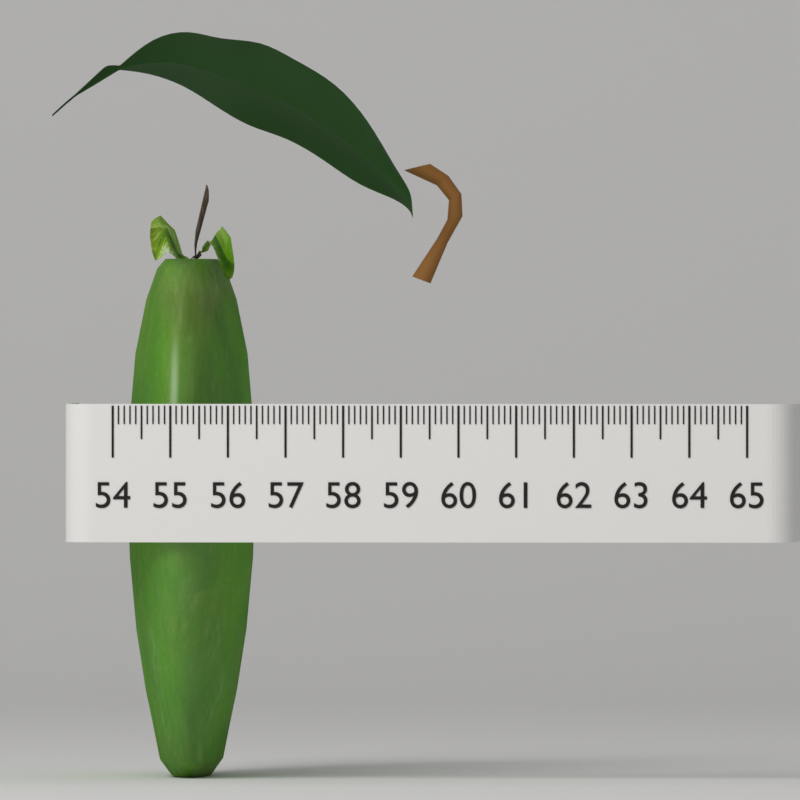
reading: 56.2 (no unit)
